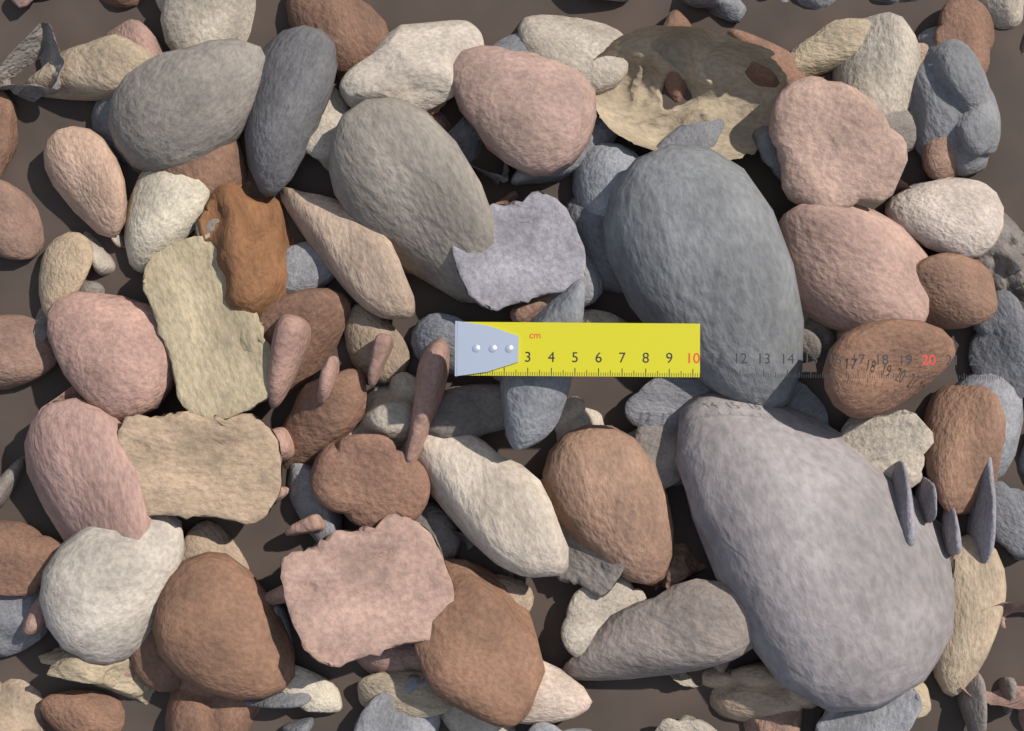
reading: 10.3 cm
